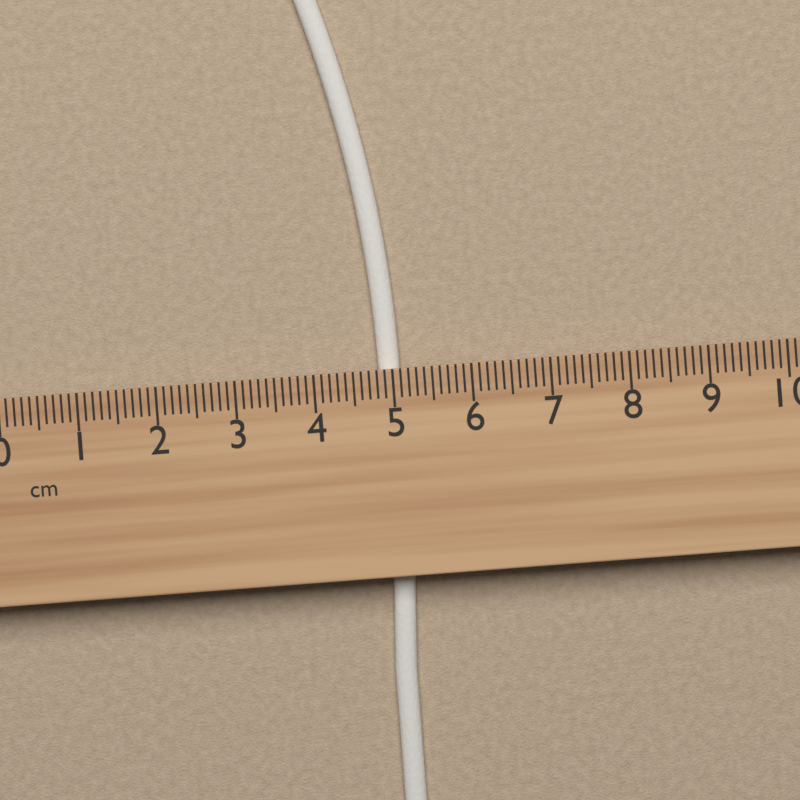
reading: 5.1 cm
